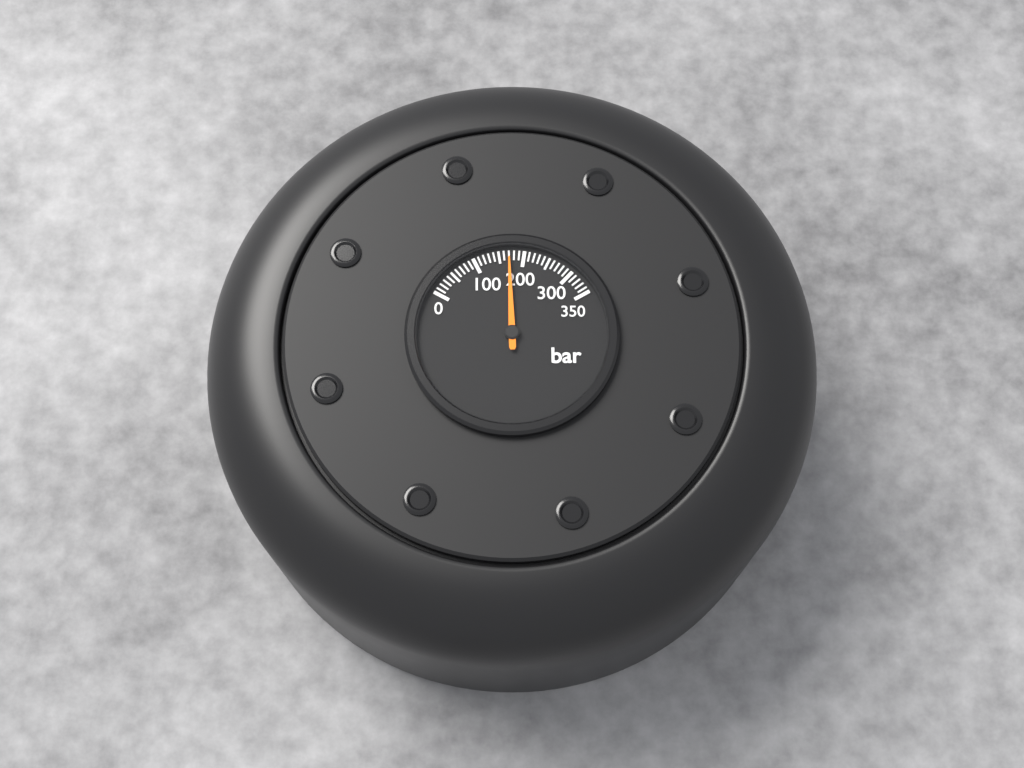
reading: 170 bar
